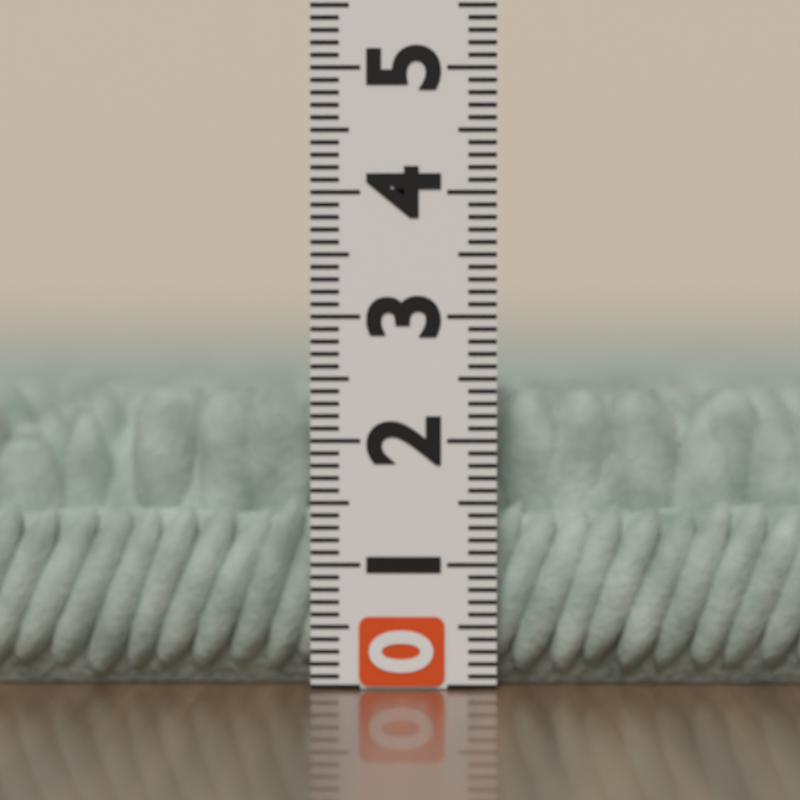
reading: 2.4 (no unit)
